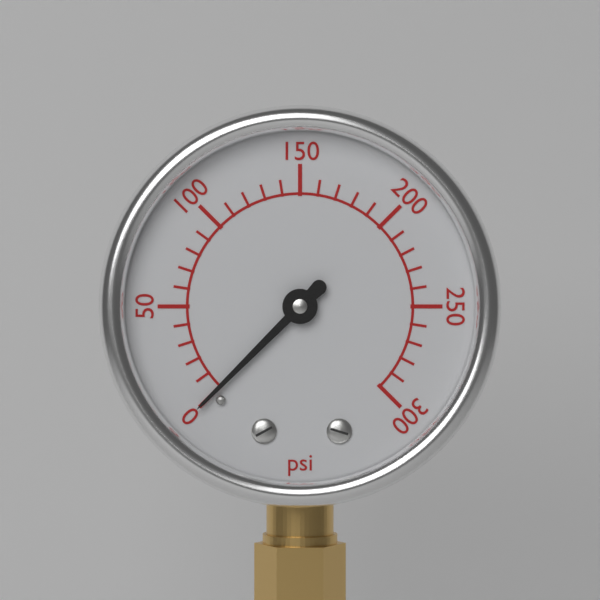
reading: 0 psi
